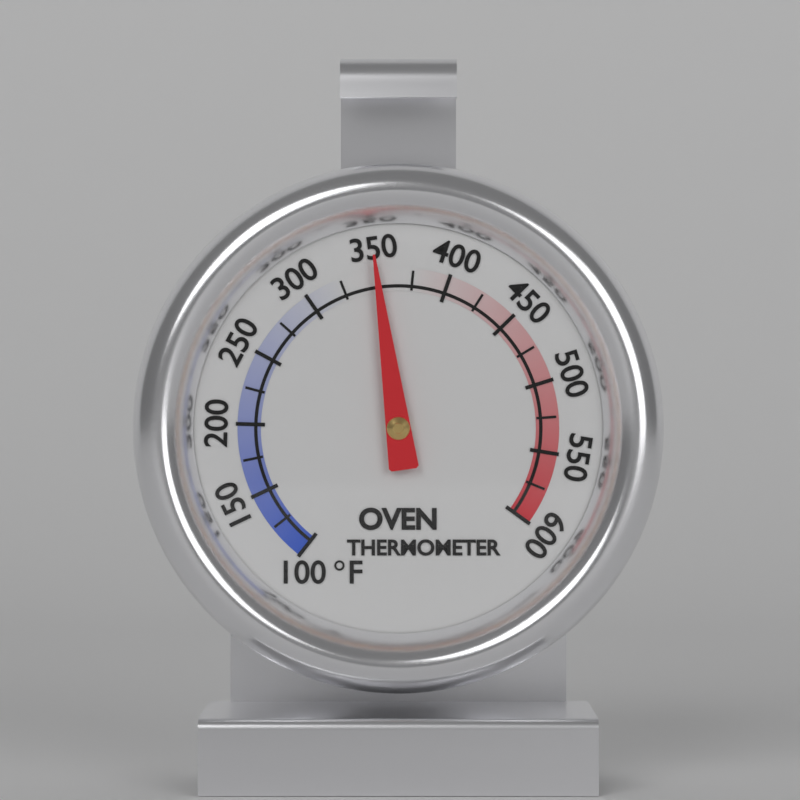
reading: 350 °F
